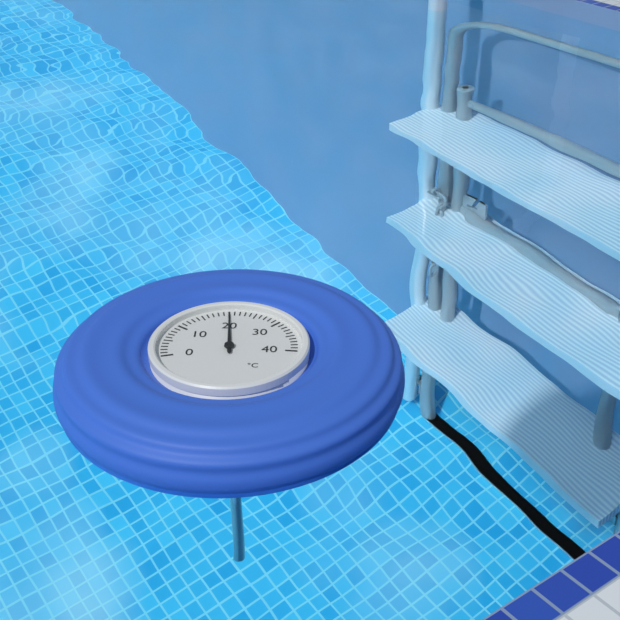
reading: 20 °C
